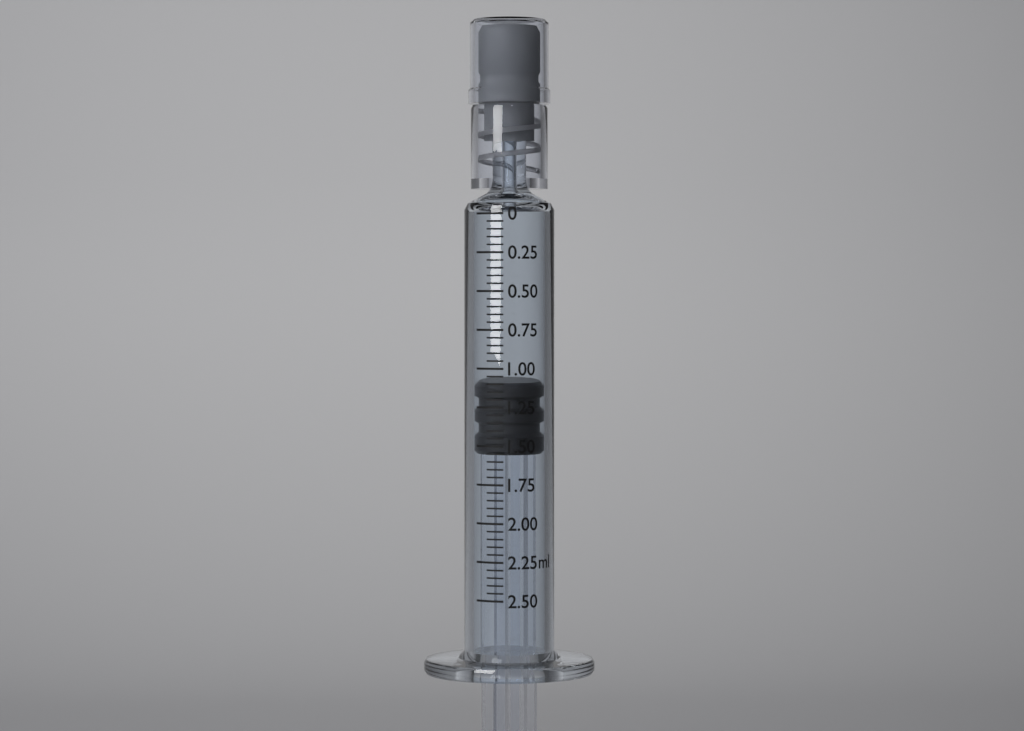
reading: 1.10 ml
